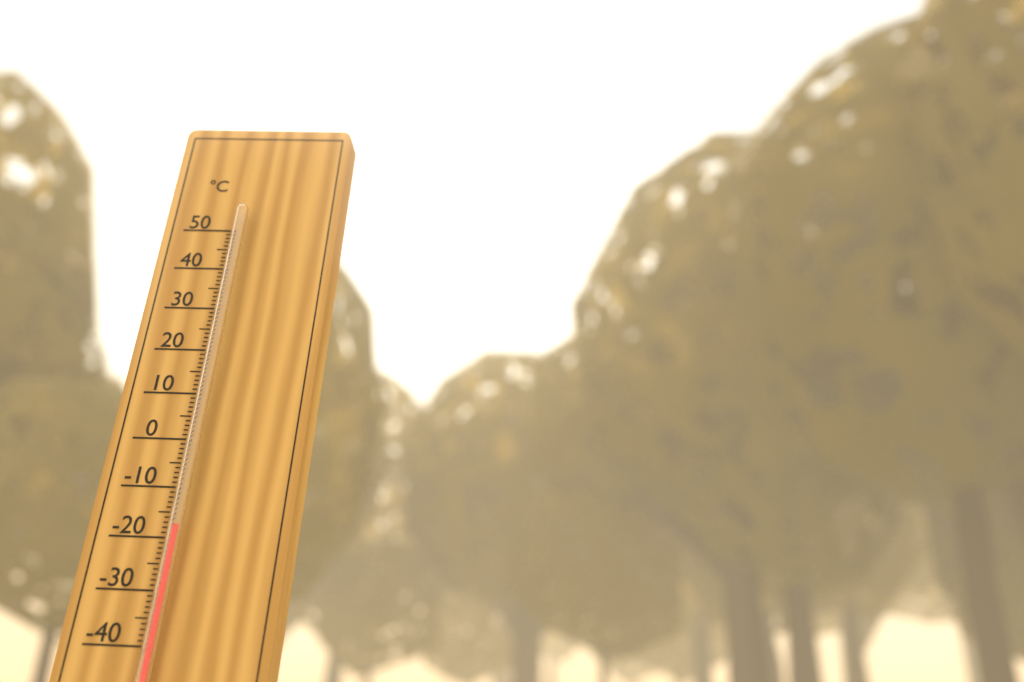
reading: -18 °C
